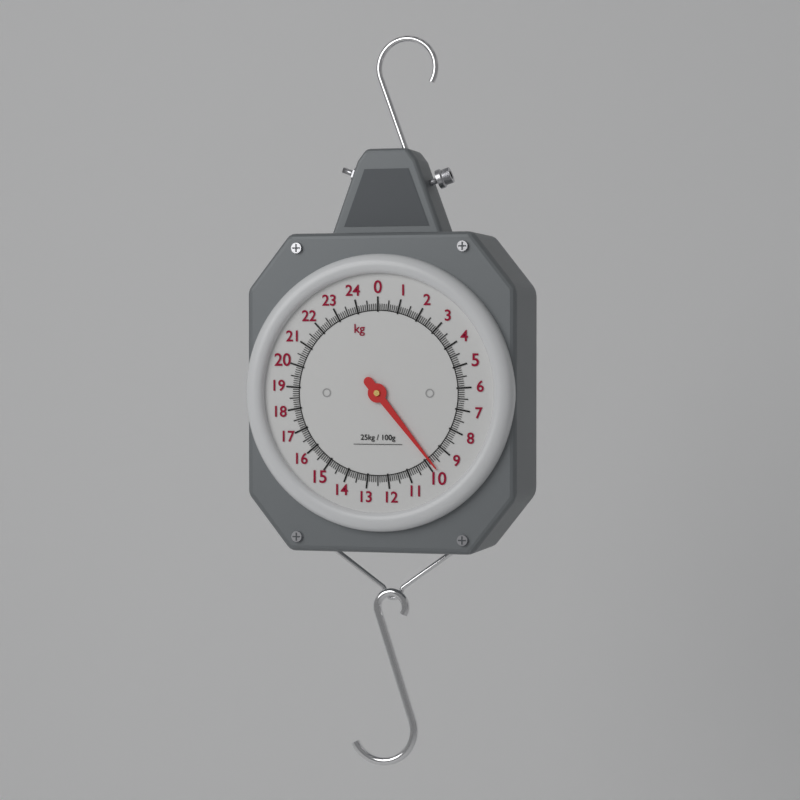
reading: 9.8 kg
